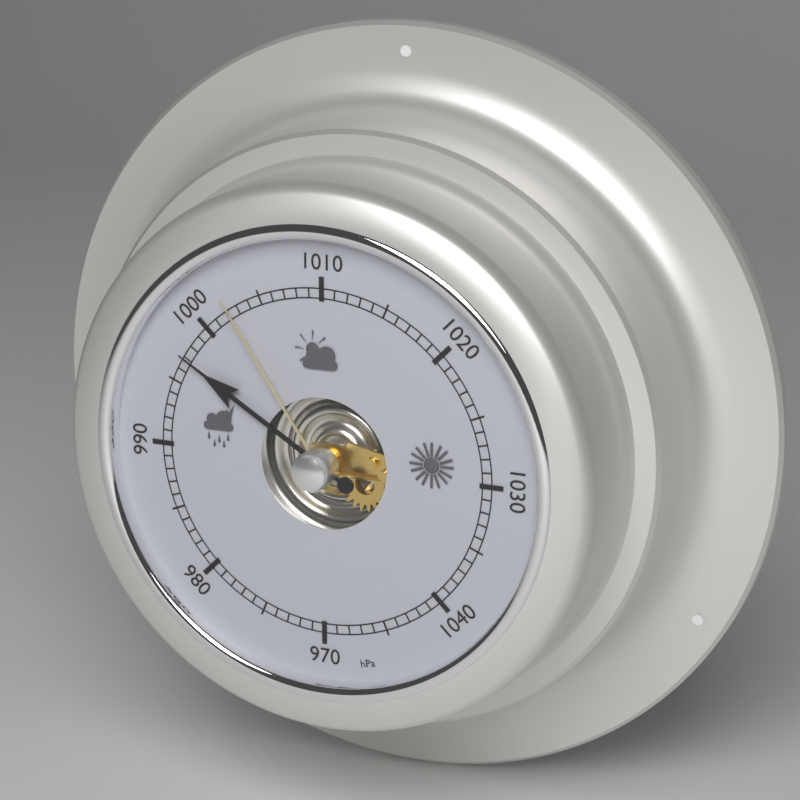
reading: 997 hPa
